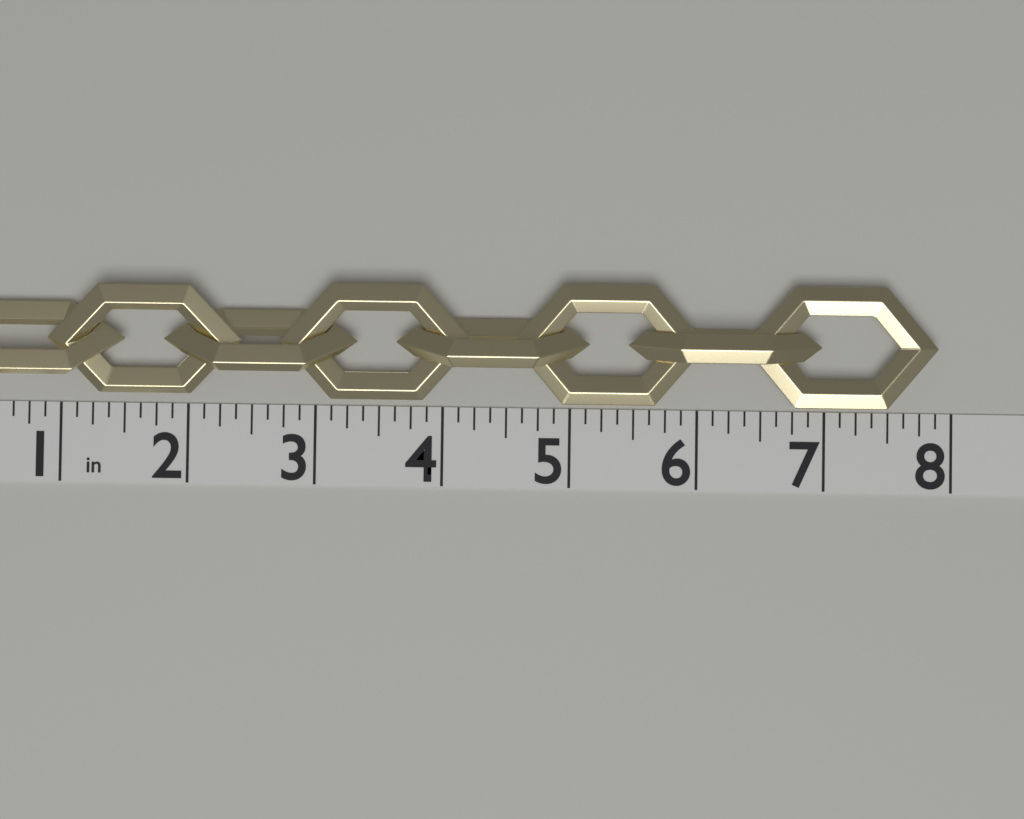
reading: 7.875 in
